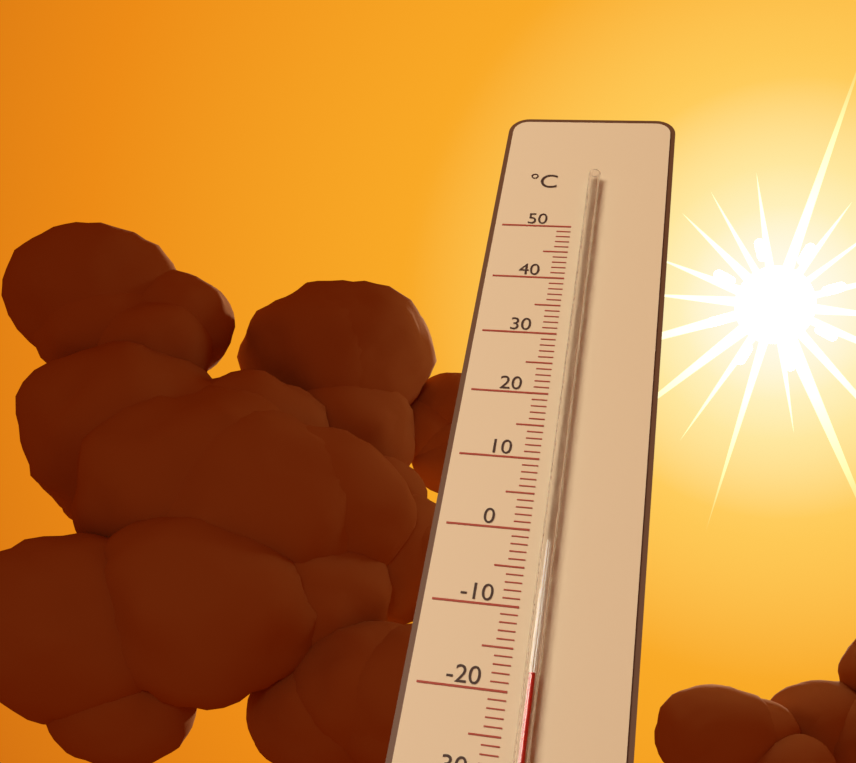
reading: -18 °C
